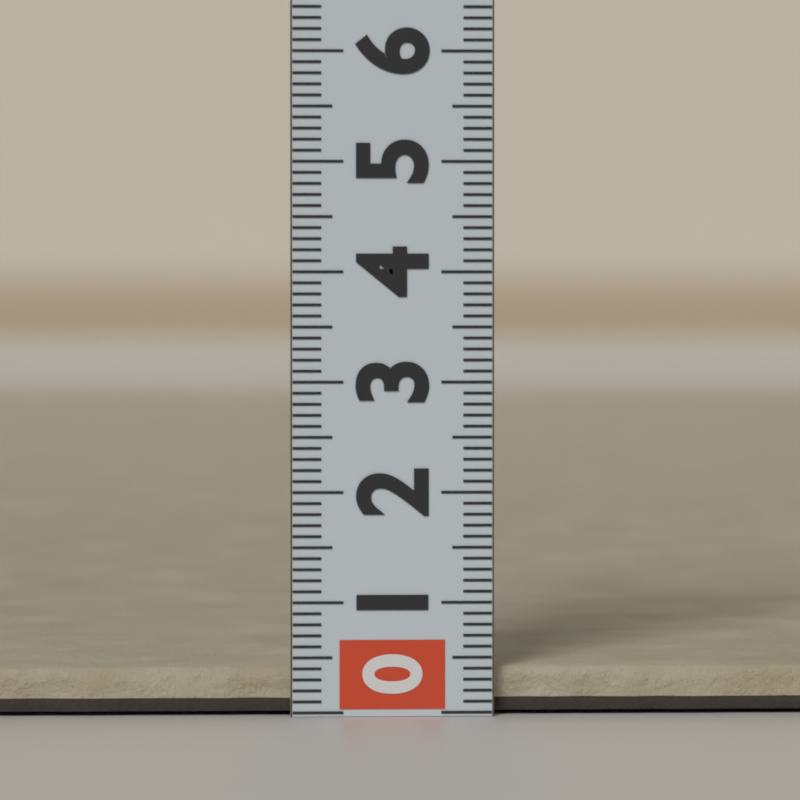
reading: 0.4 (no unit)
